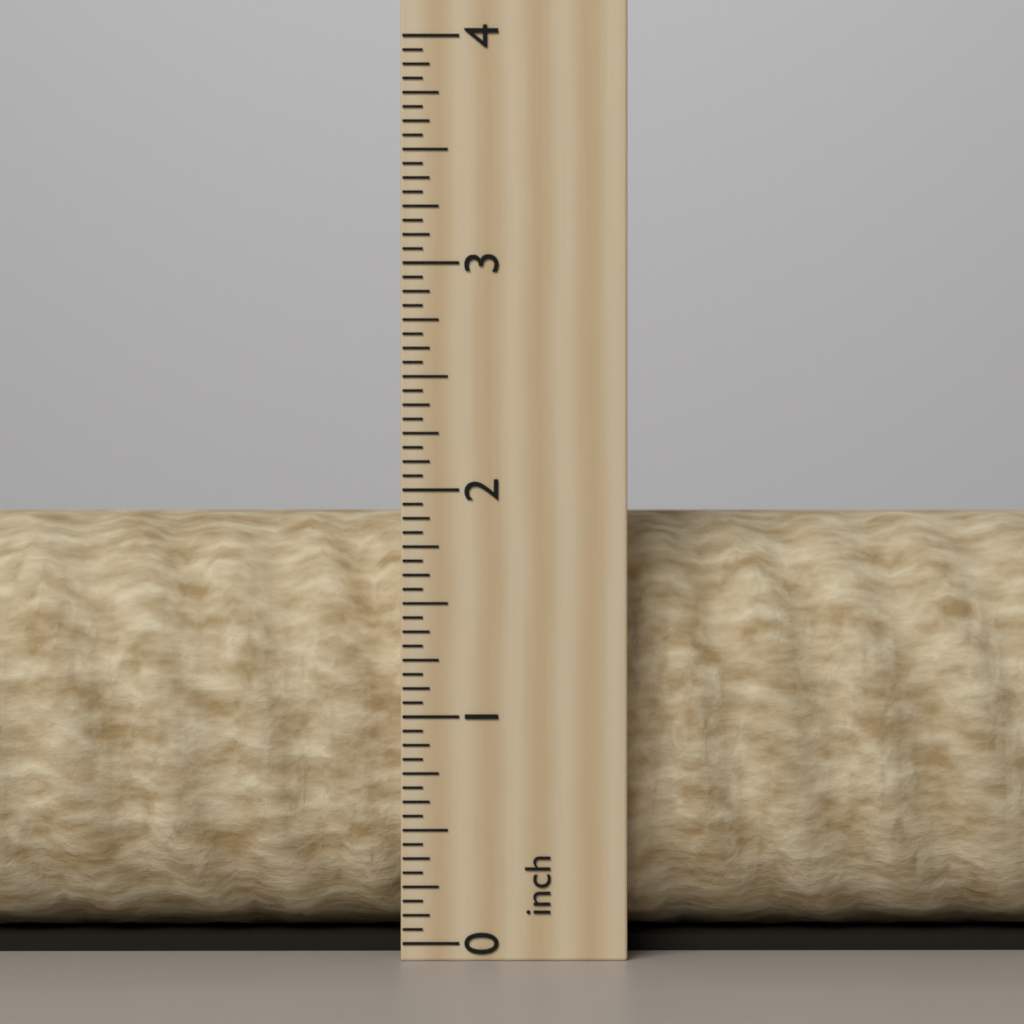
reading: 1.9375 inch
